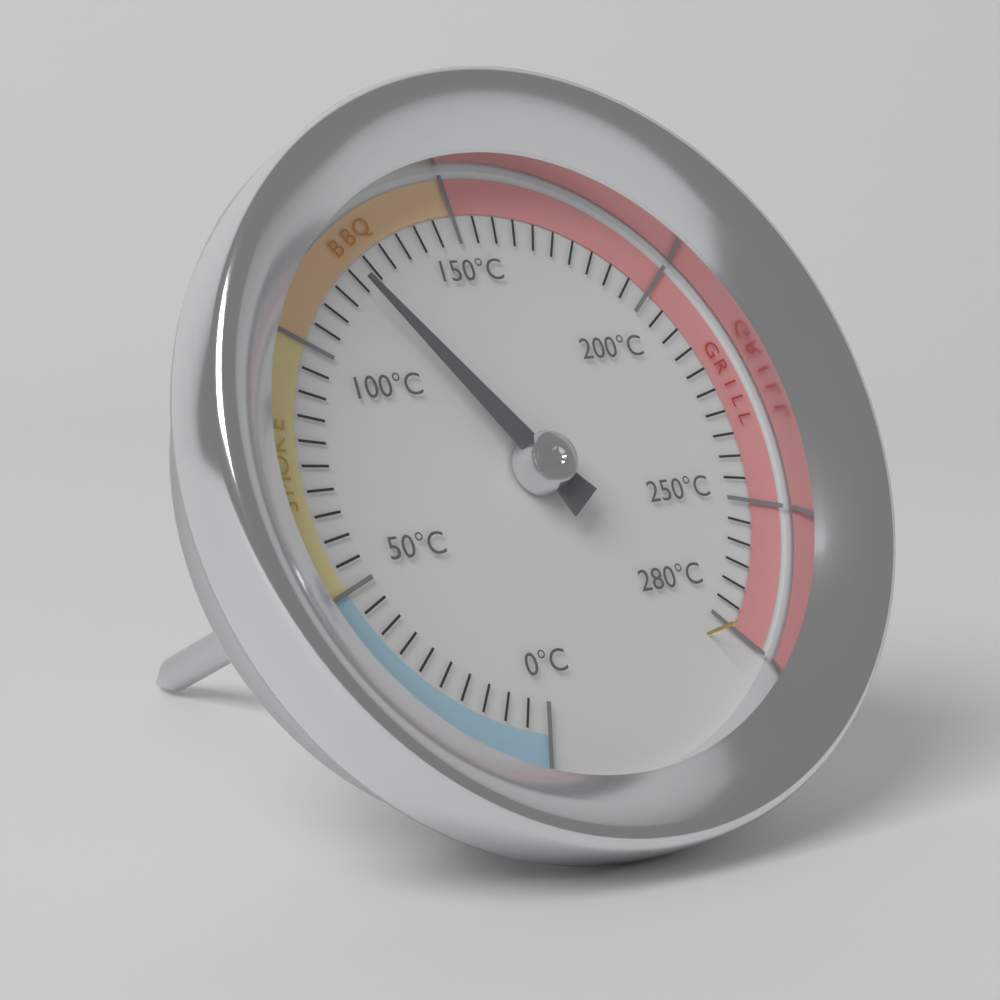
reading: 120 °C
